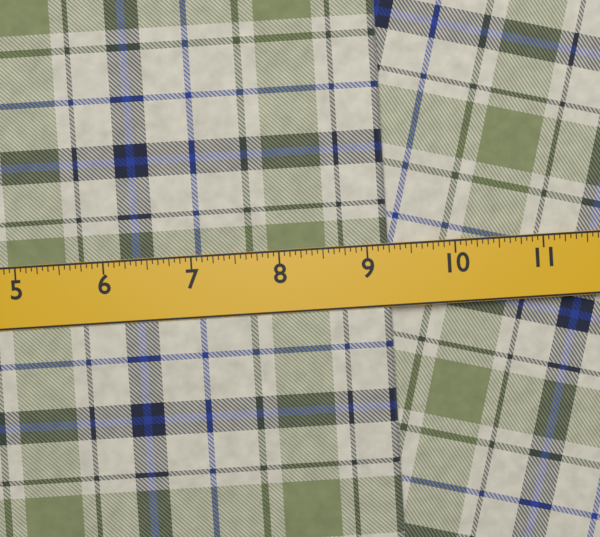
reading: 9.2500 in
